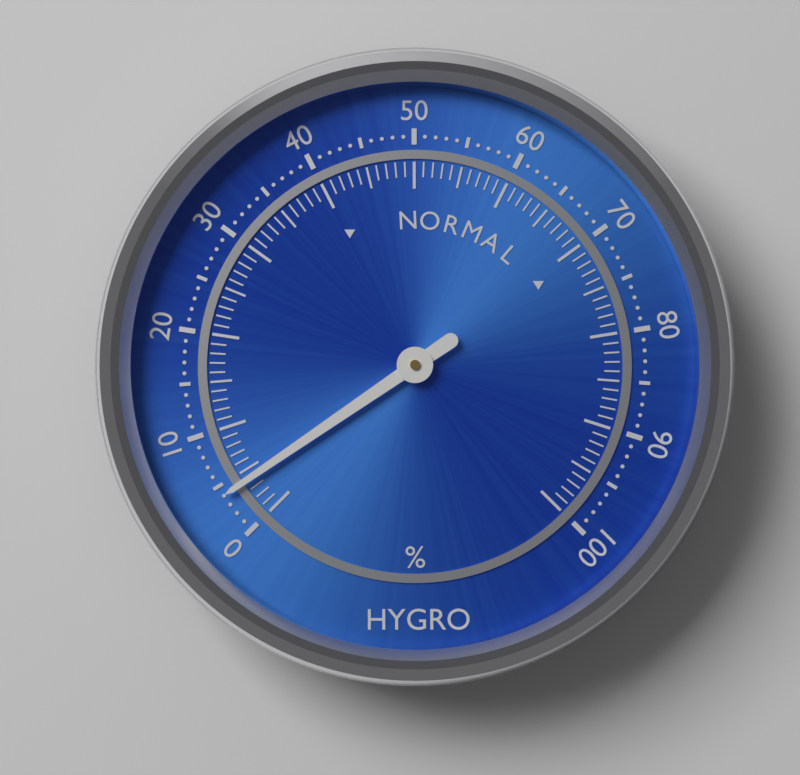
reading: 4 %
